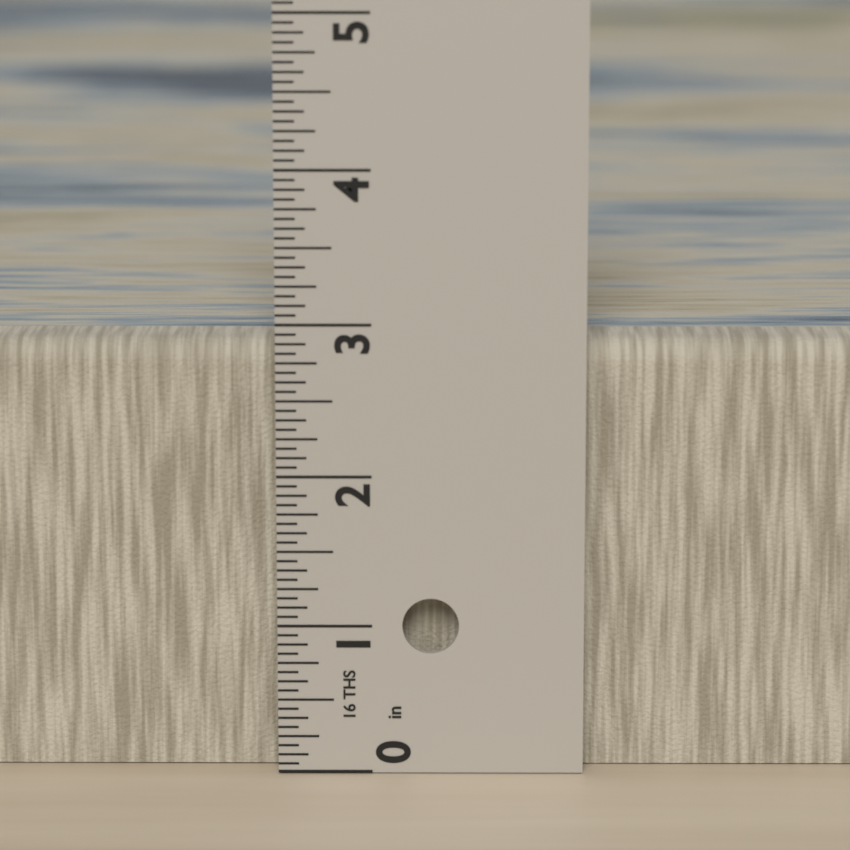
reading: 2.8750 in
